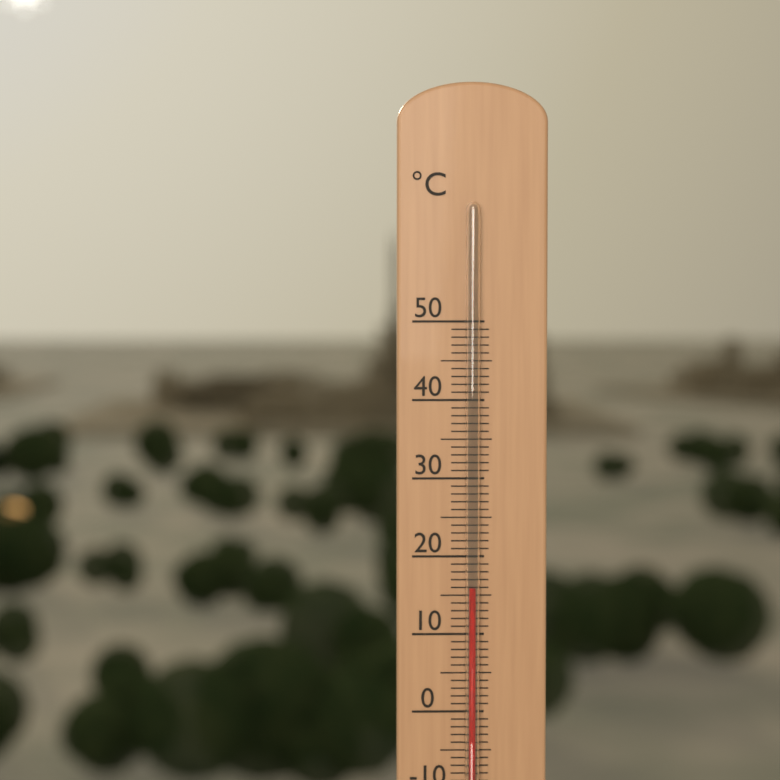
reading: 16 °C
